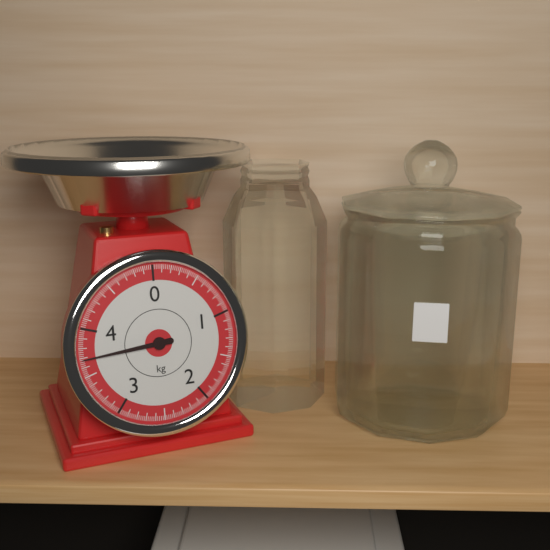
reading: 3.68 kg
